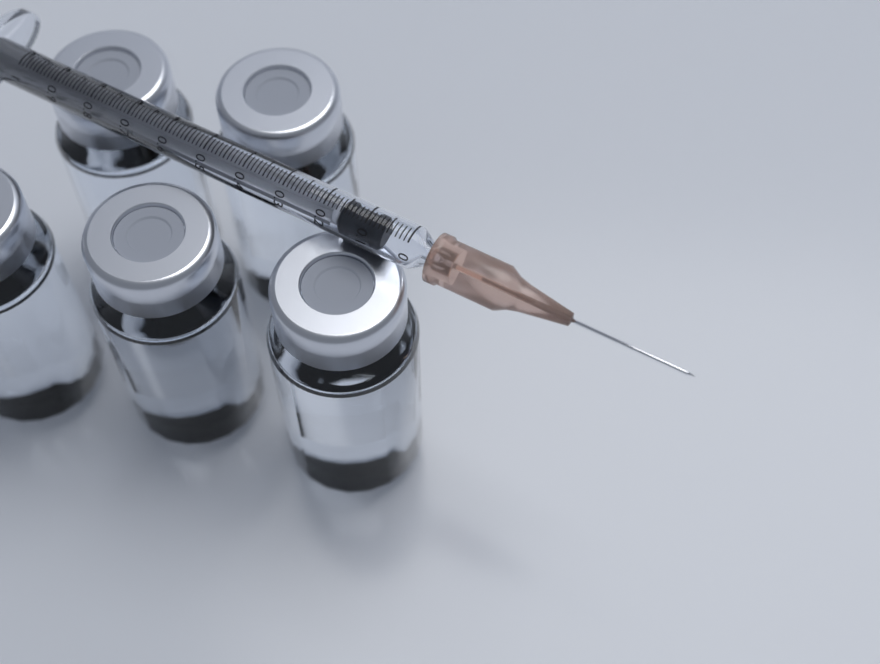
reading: 0.06 ml
